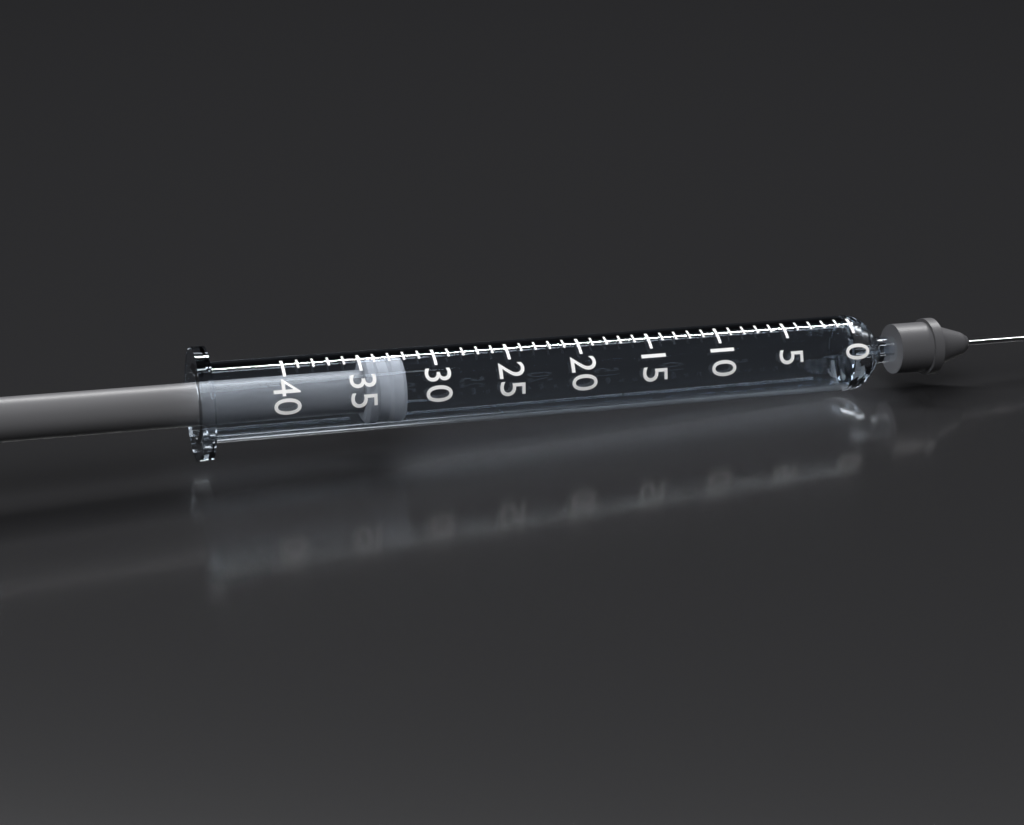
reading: 32 (no unit)
